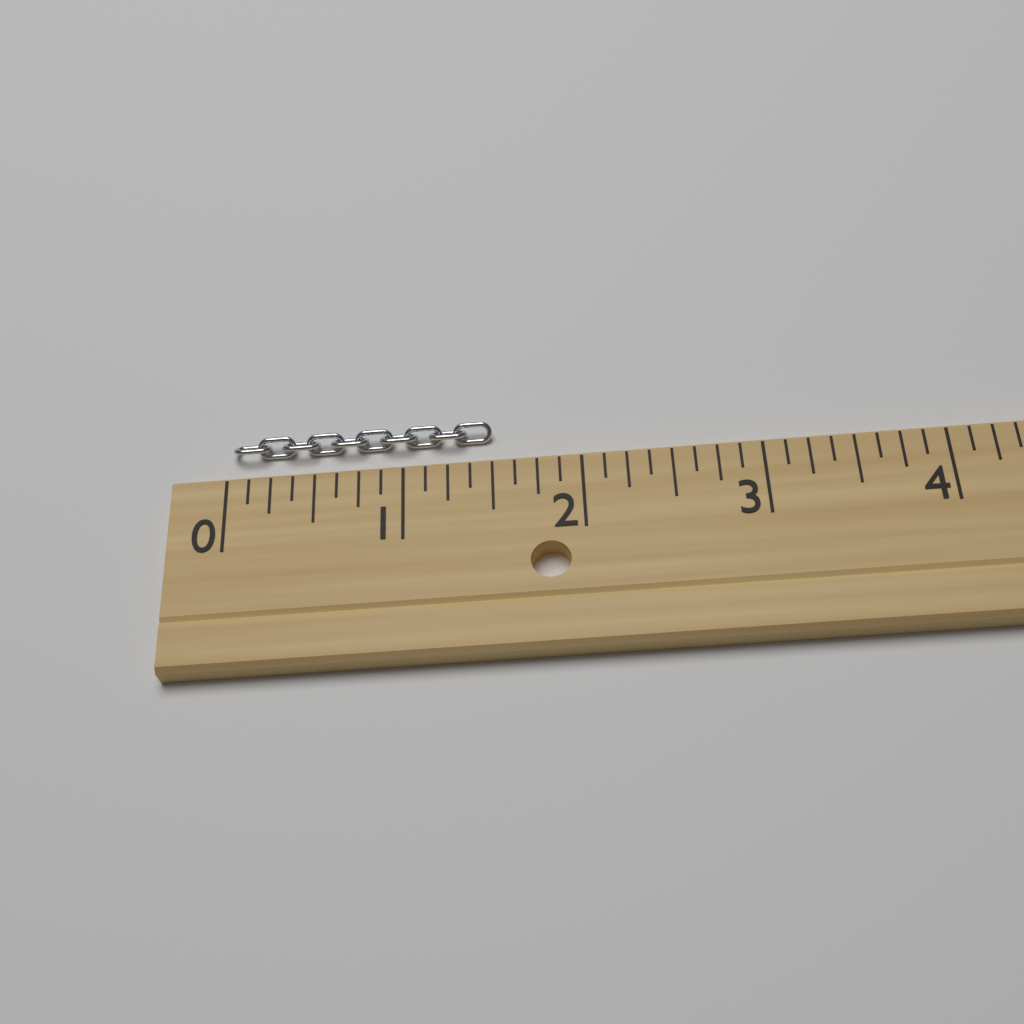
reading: 1.500 (no unit)
